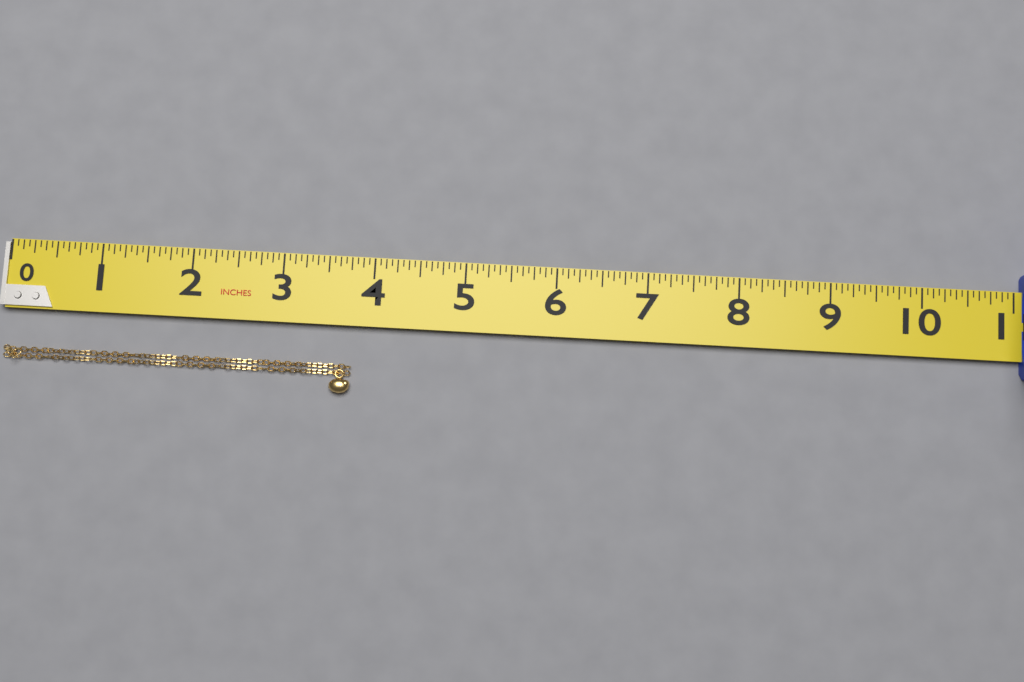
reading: 3.8125 in
